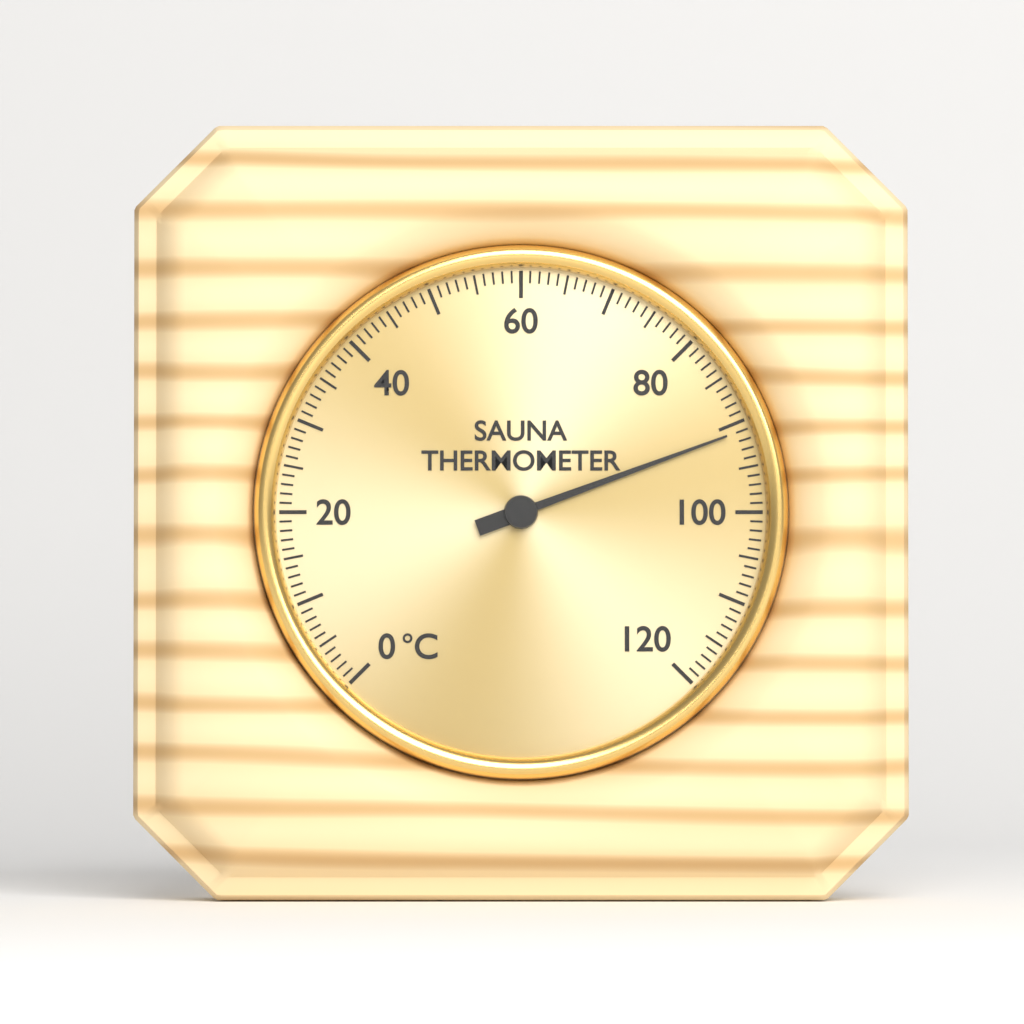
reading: 91 °C
